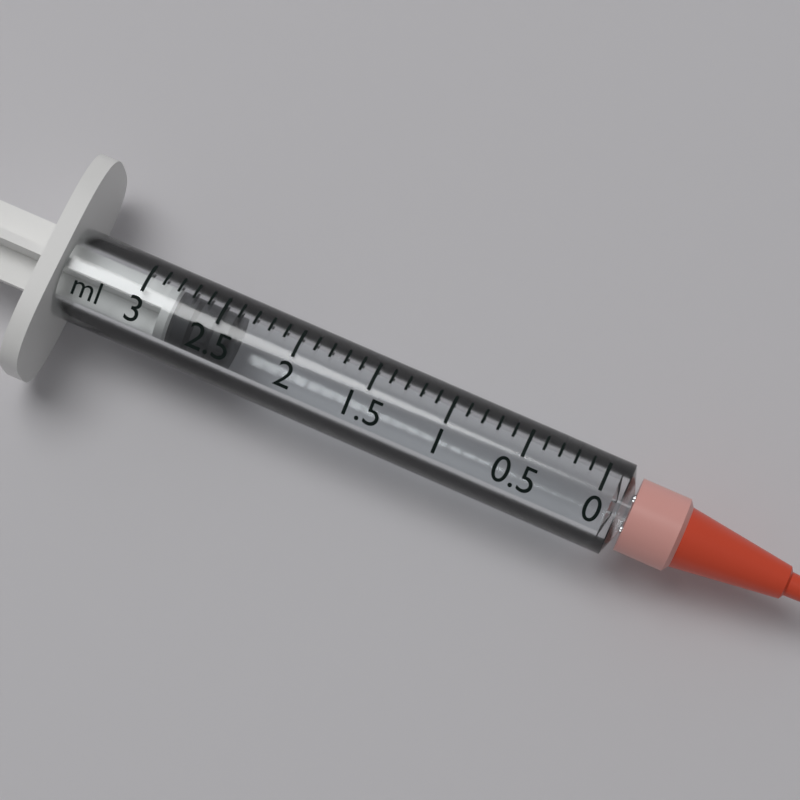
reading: 2.4 ml
